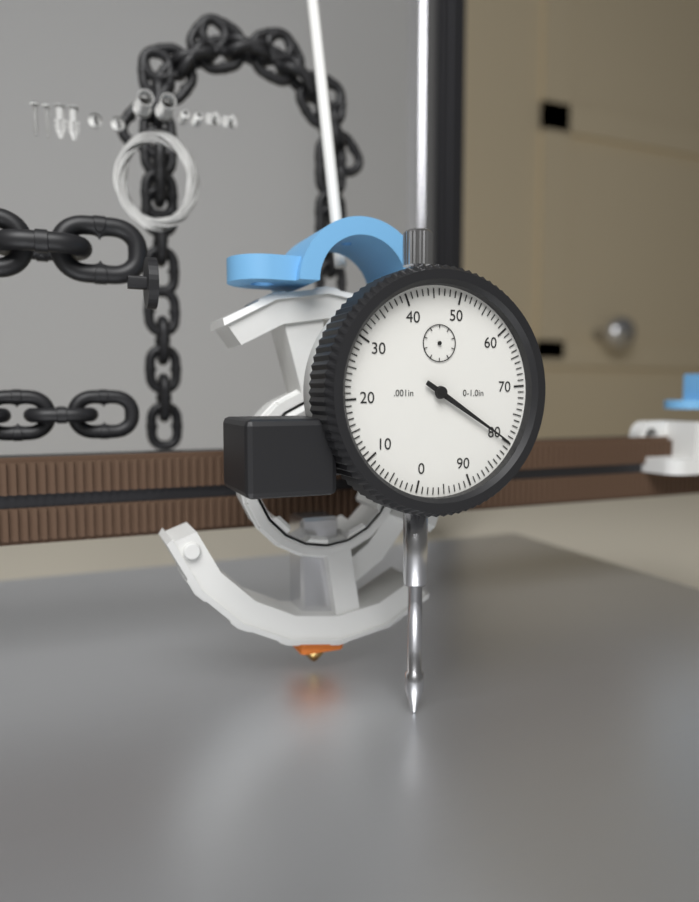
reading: 0.080 in
